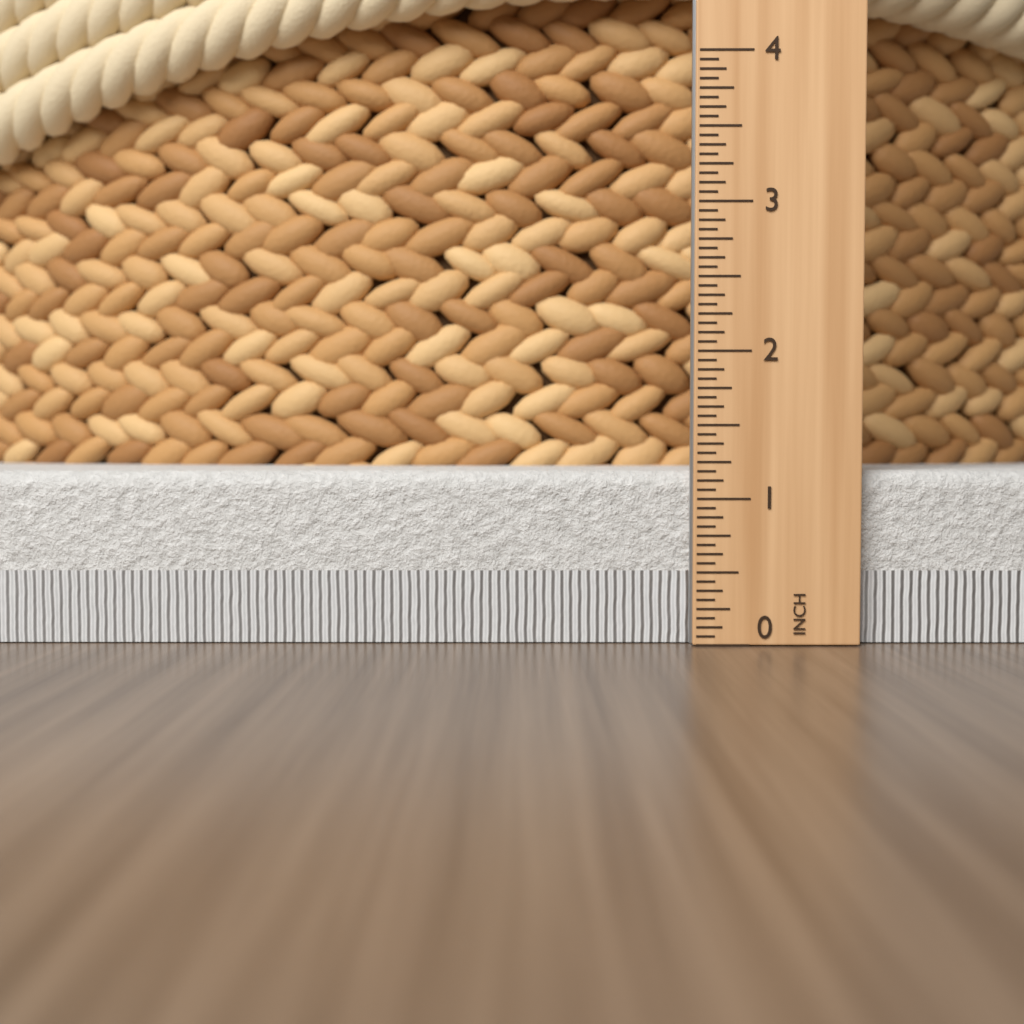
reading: 1.1875 in
